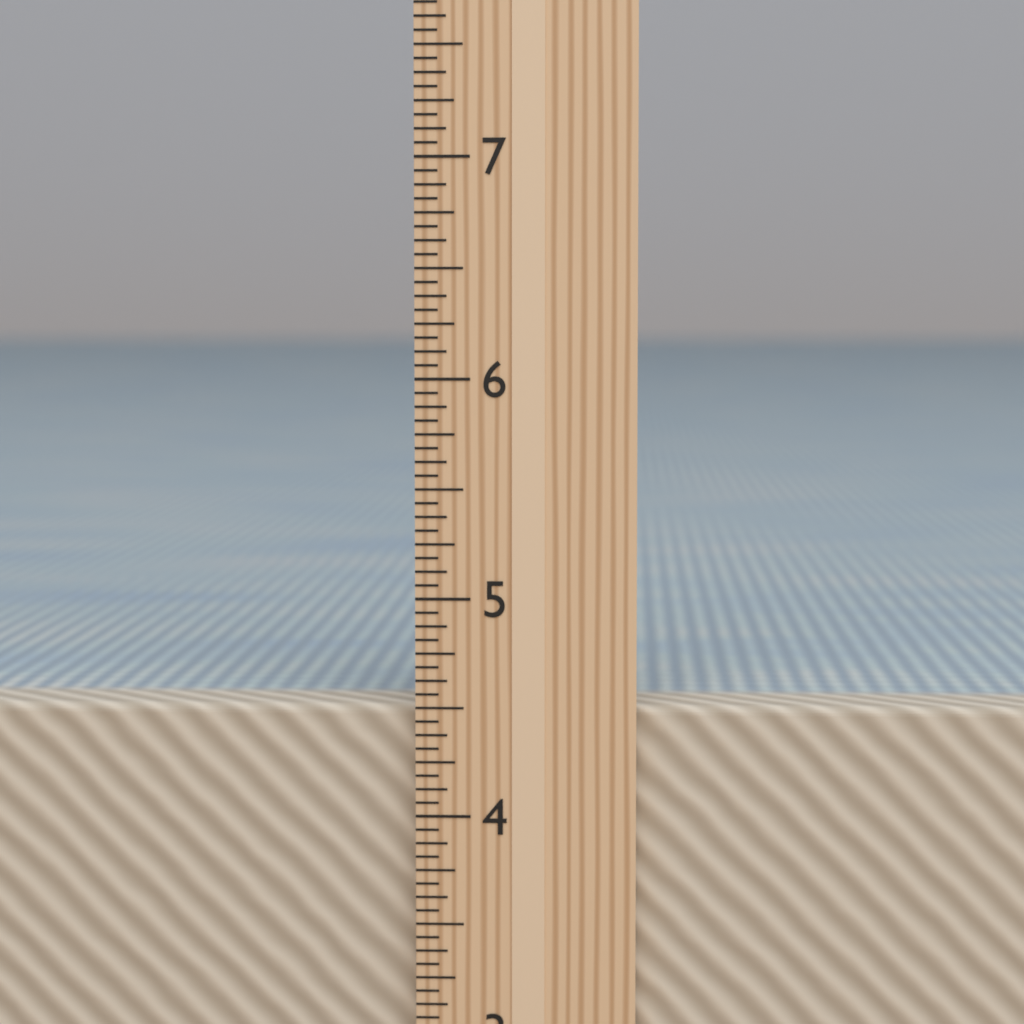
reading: 4.5000 in
